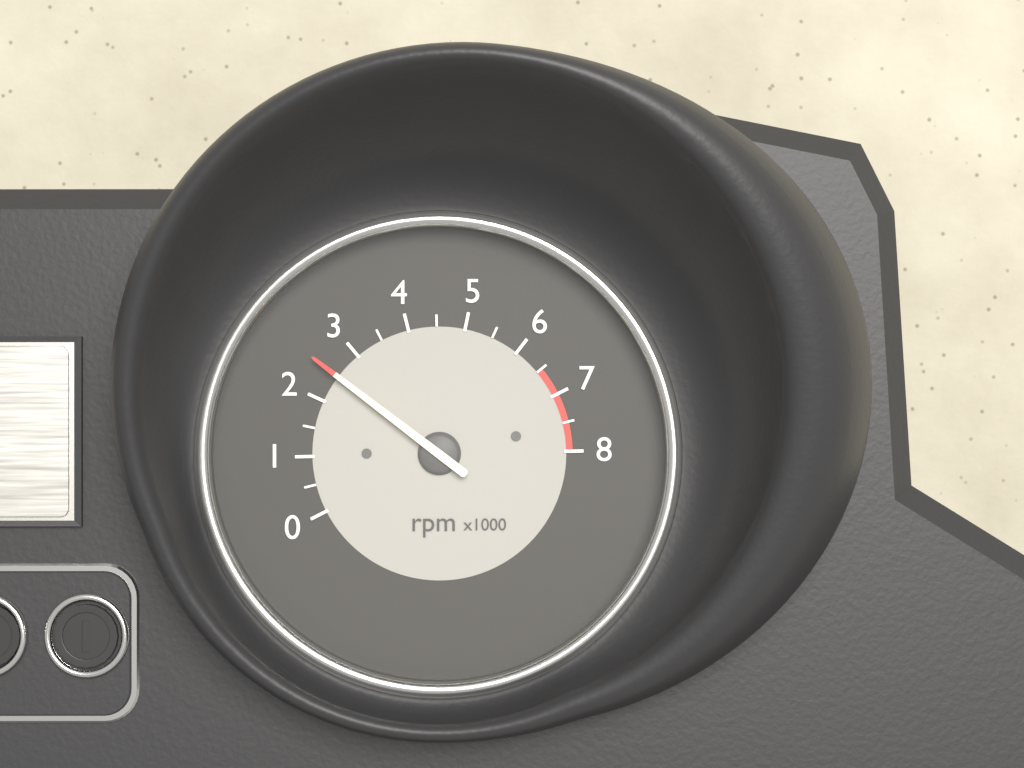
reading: 2500 rpm
